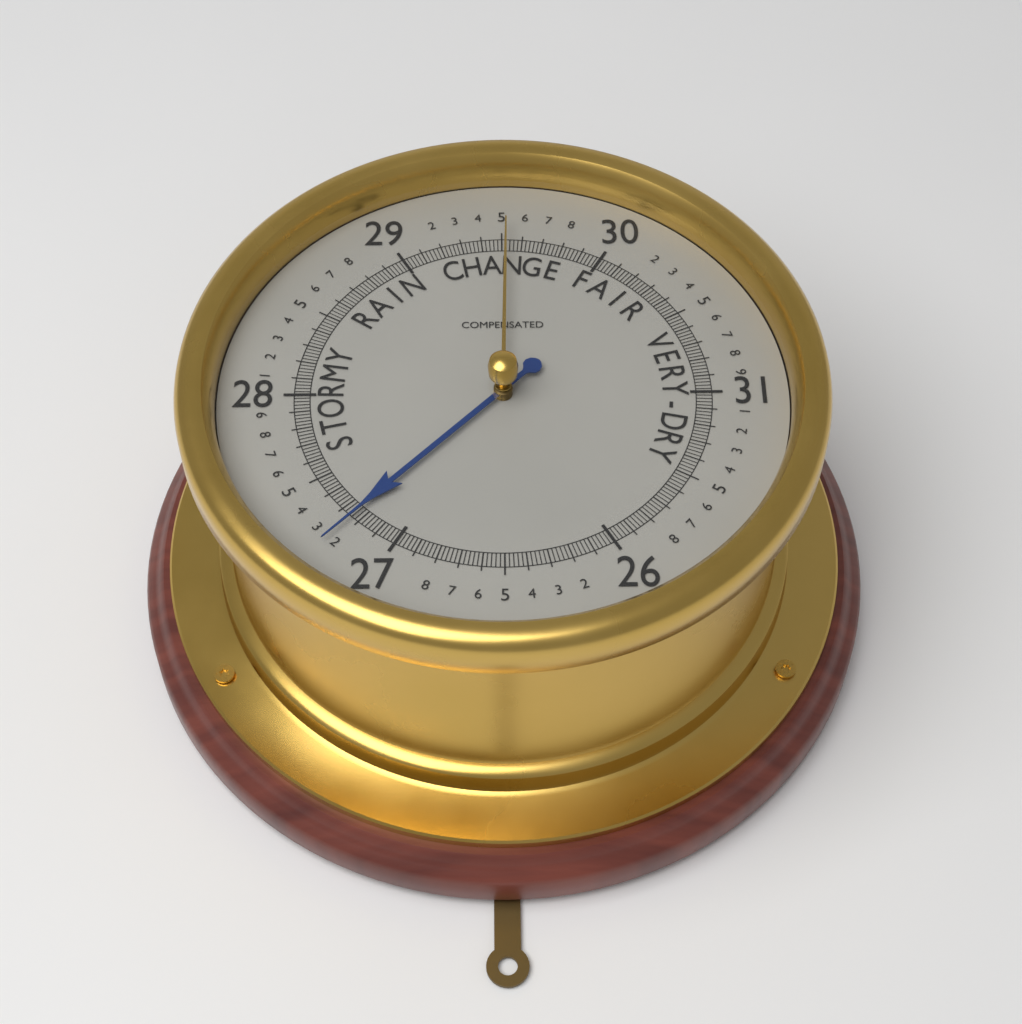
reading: 27.24 (no unit)
